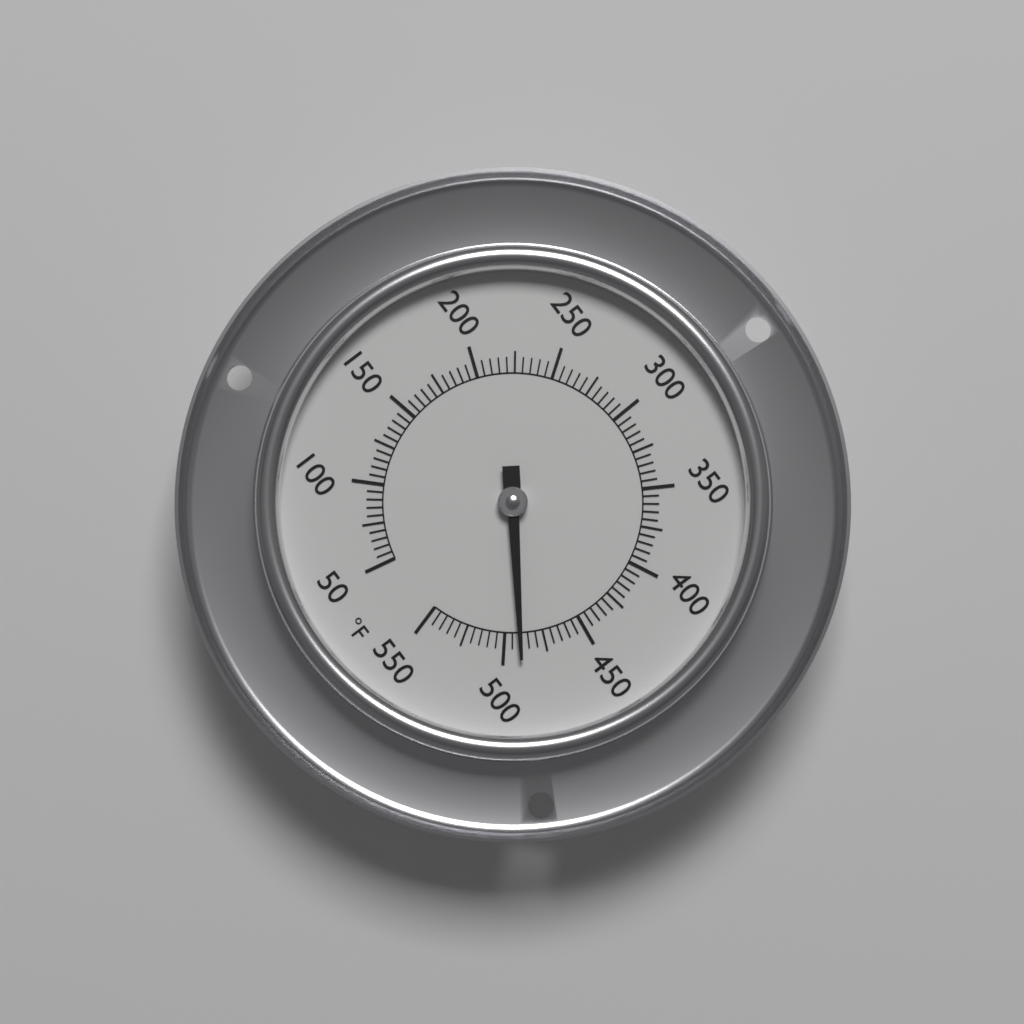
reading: 490 °F
